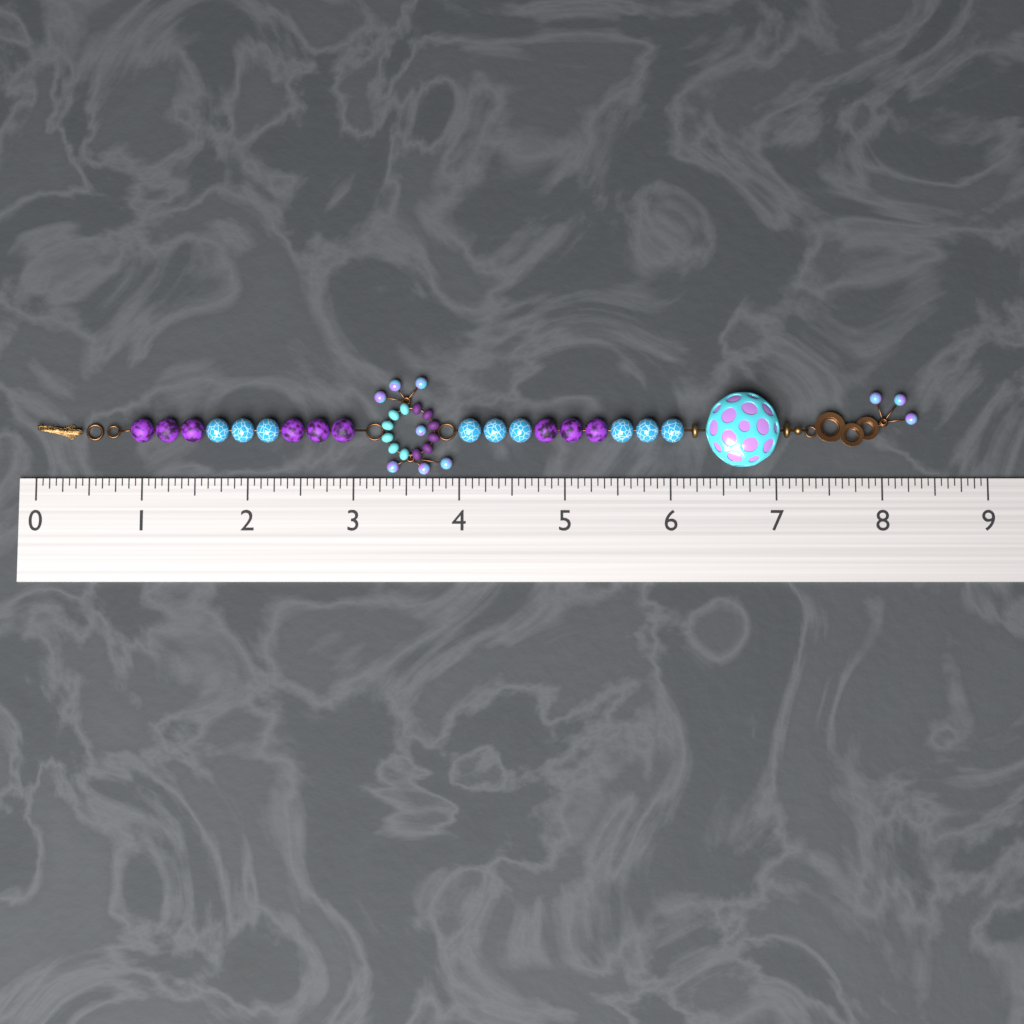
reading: 8.3500 (no unit)
